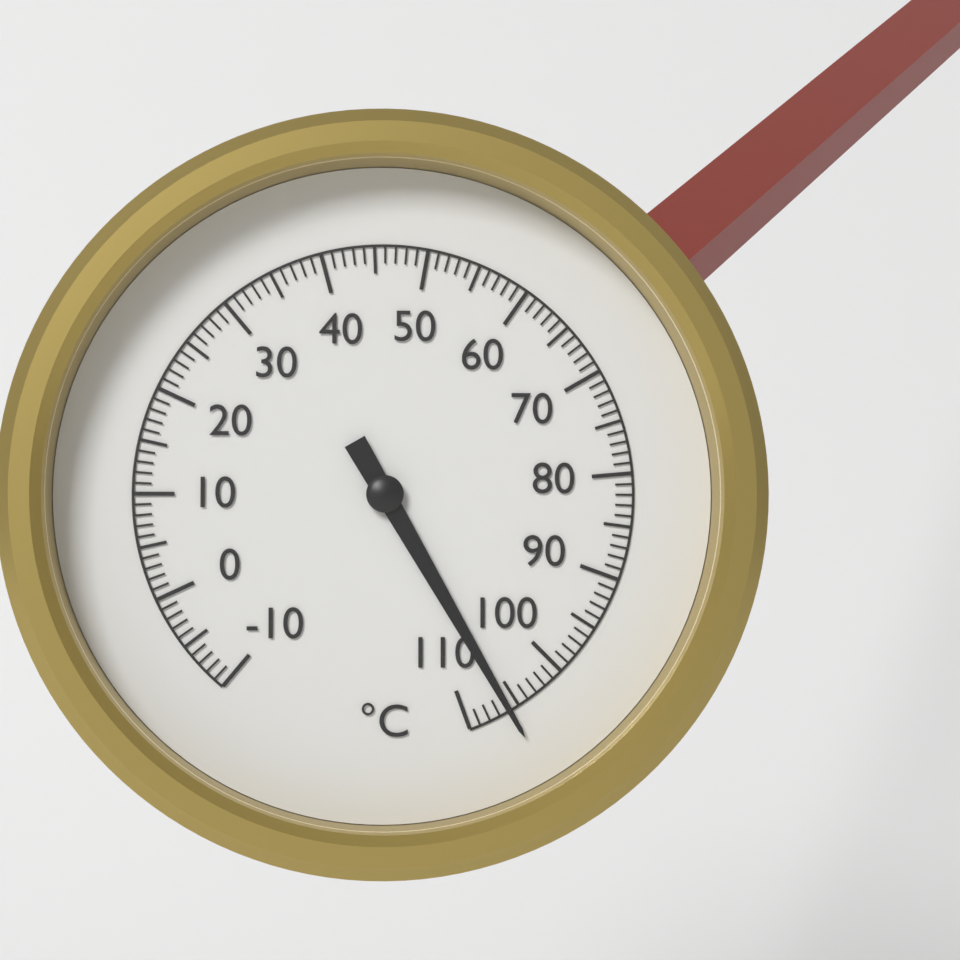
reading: 106 °C
